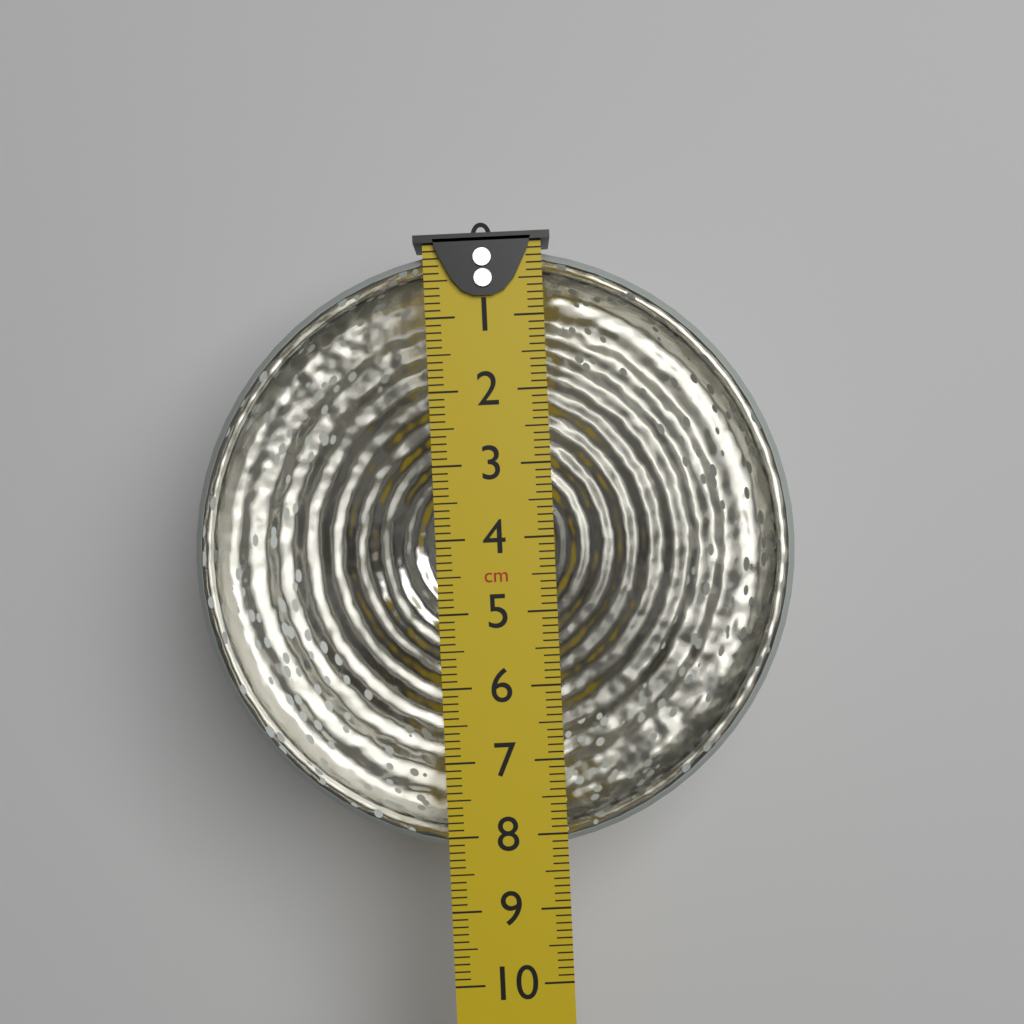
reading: 8.3 cm
